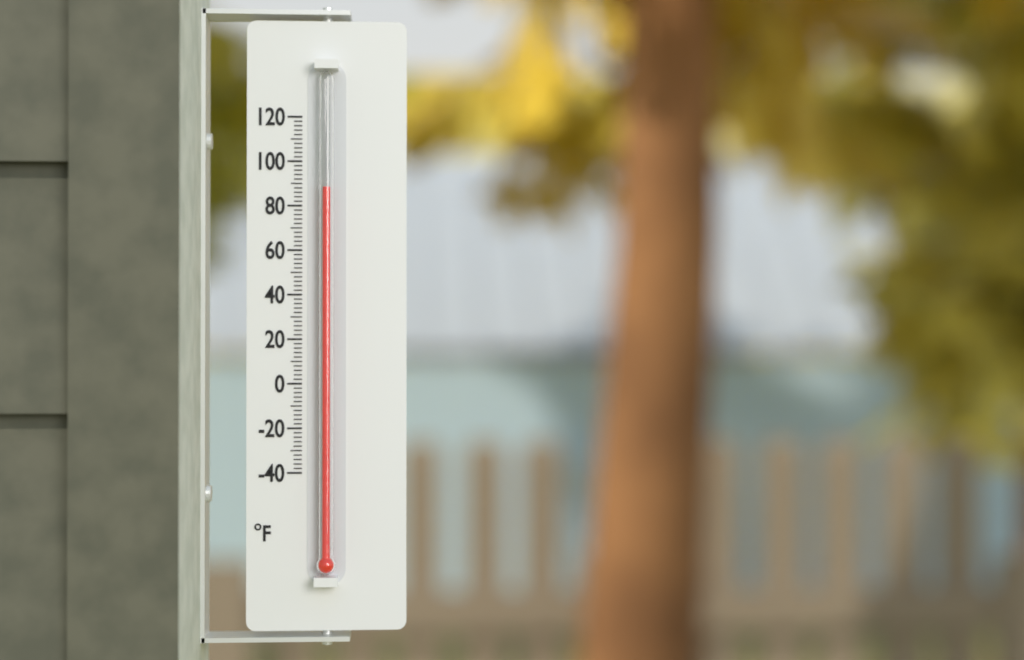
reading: 88 °F
